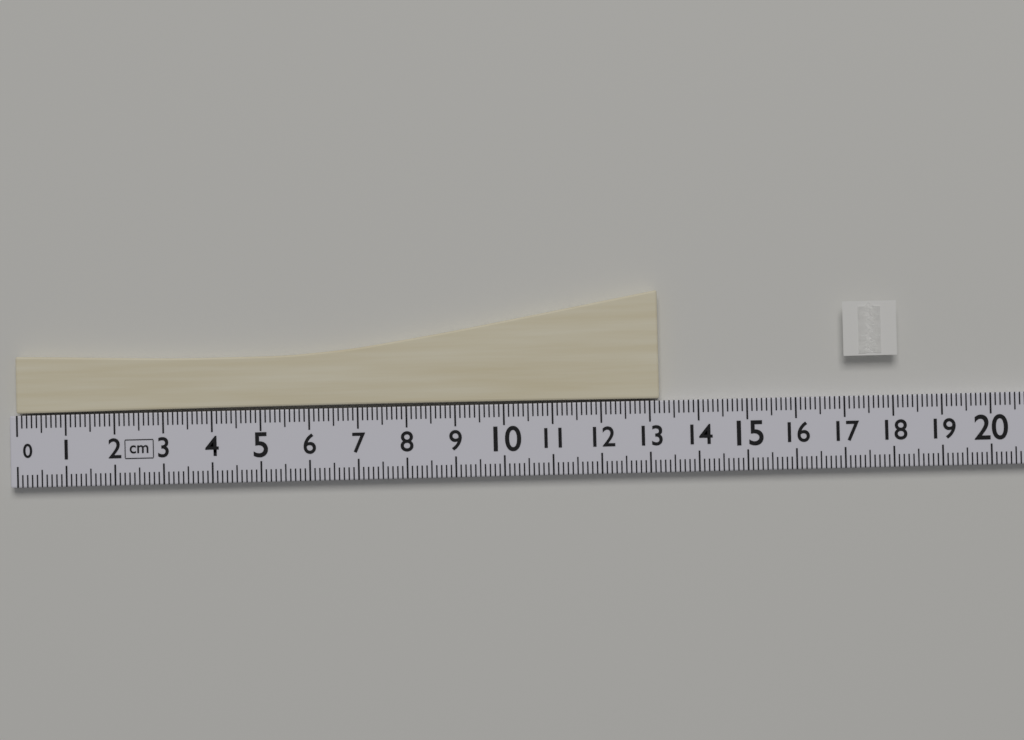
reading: 13.2 cm
